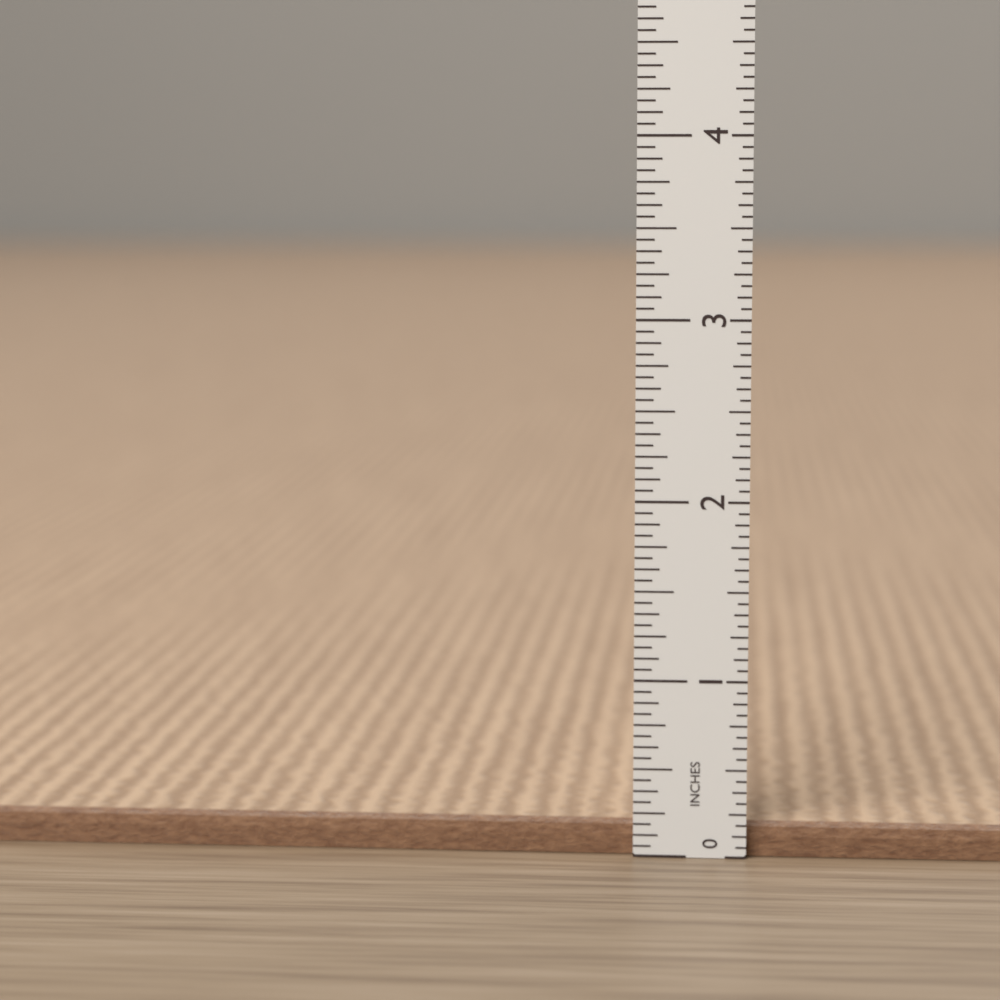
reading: 0.1875 in
